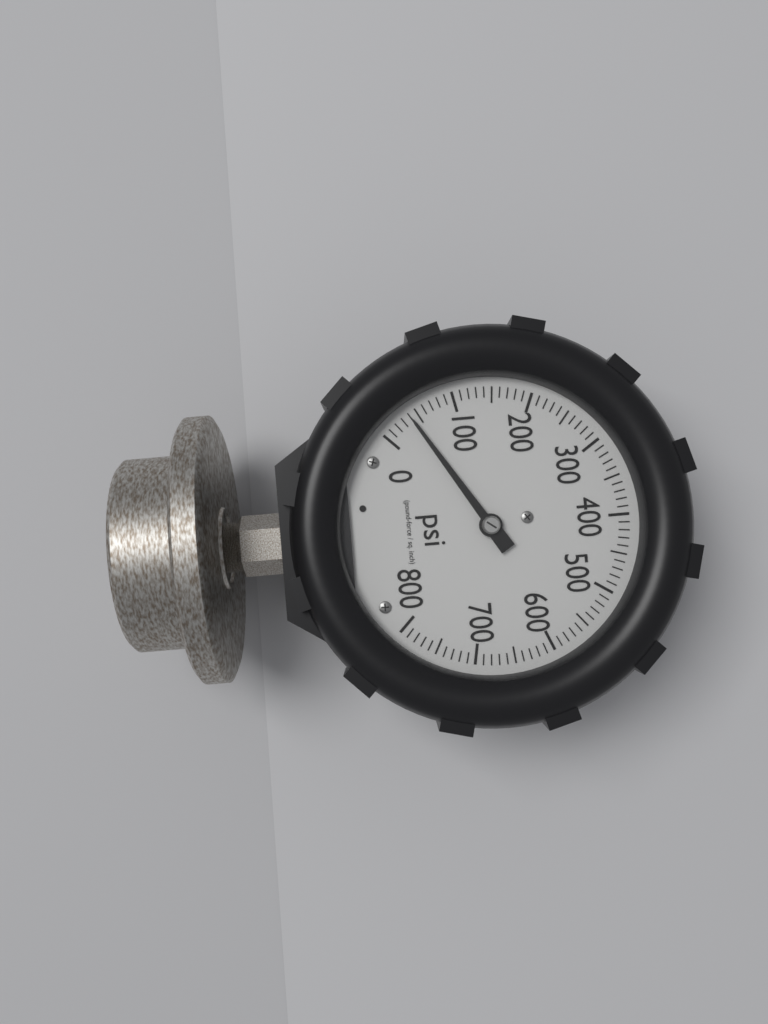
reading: 40 psi
